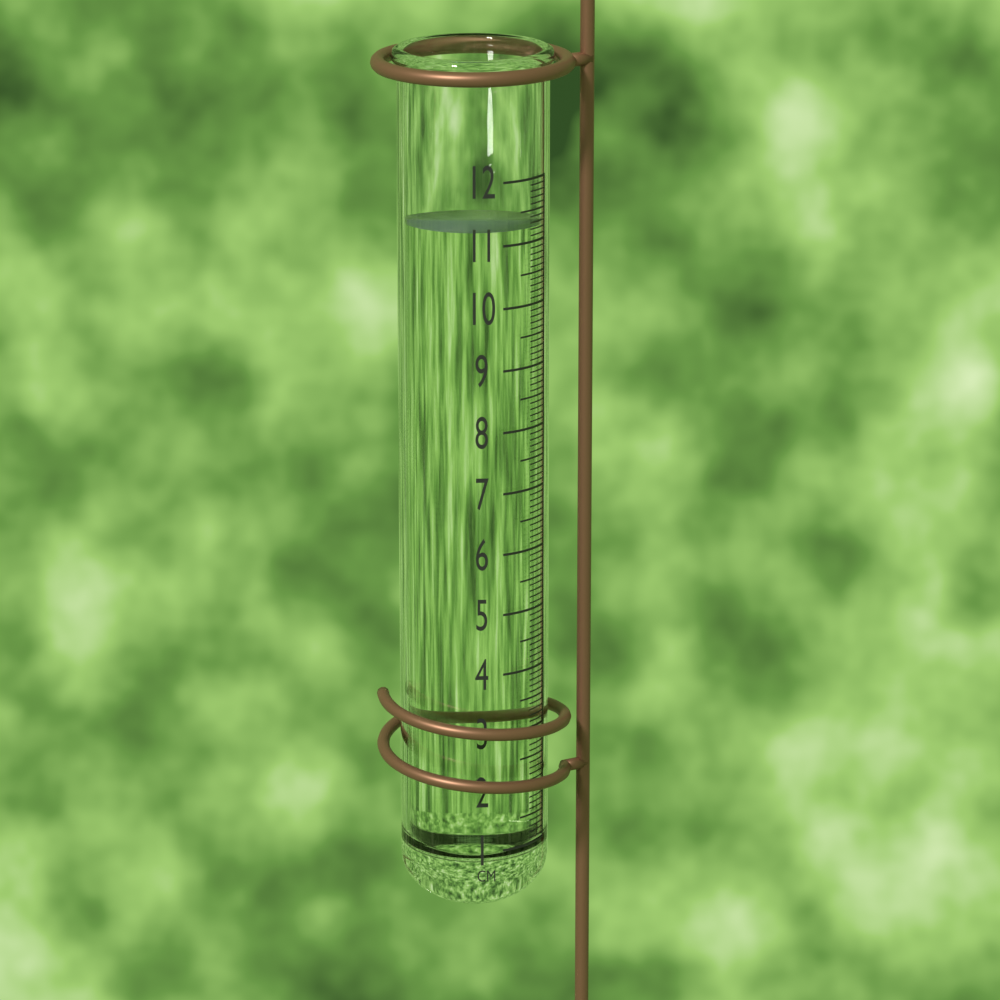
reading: 11.3 cm
